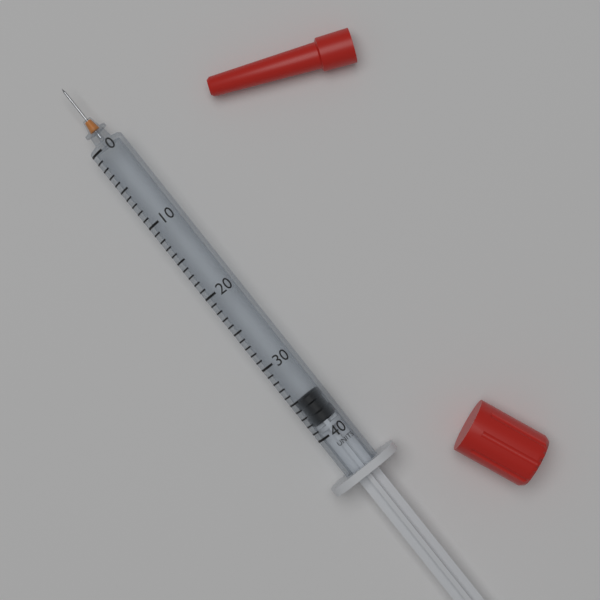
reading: 35 units
